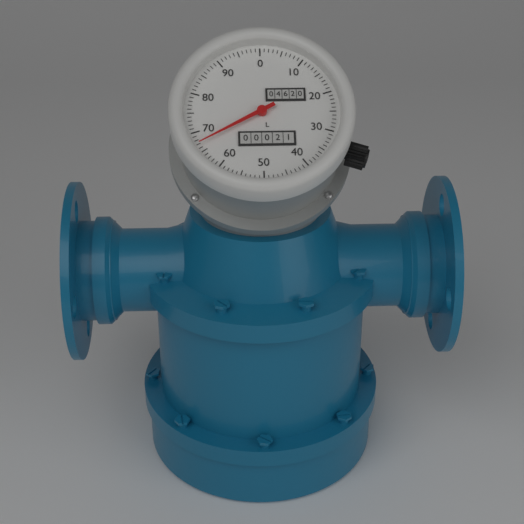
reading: 67 L
